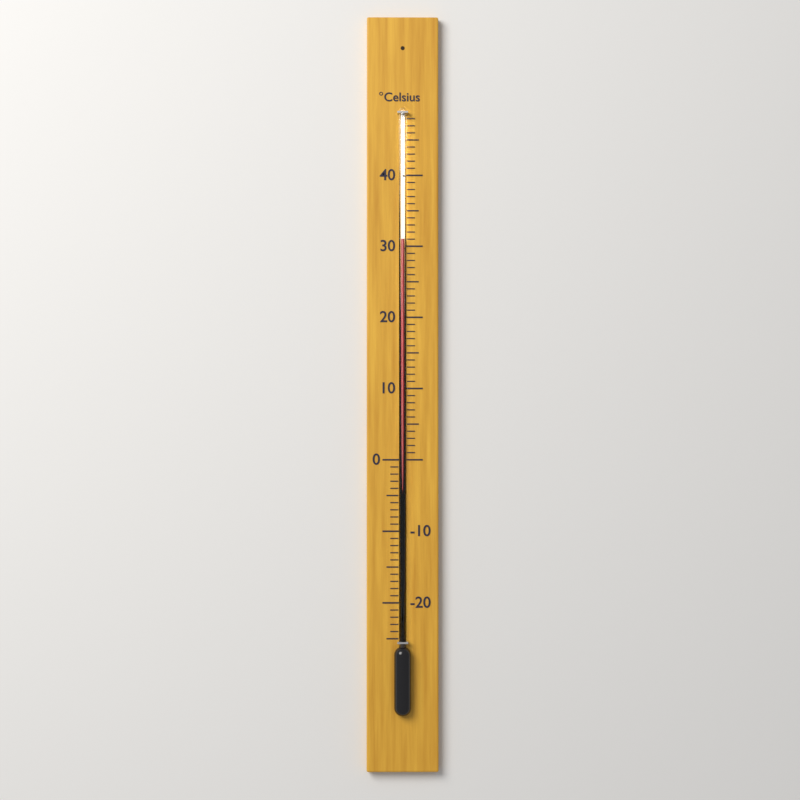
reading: 31 °C
